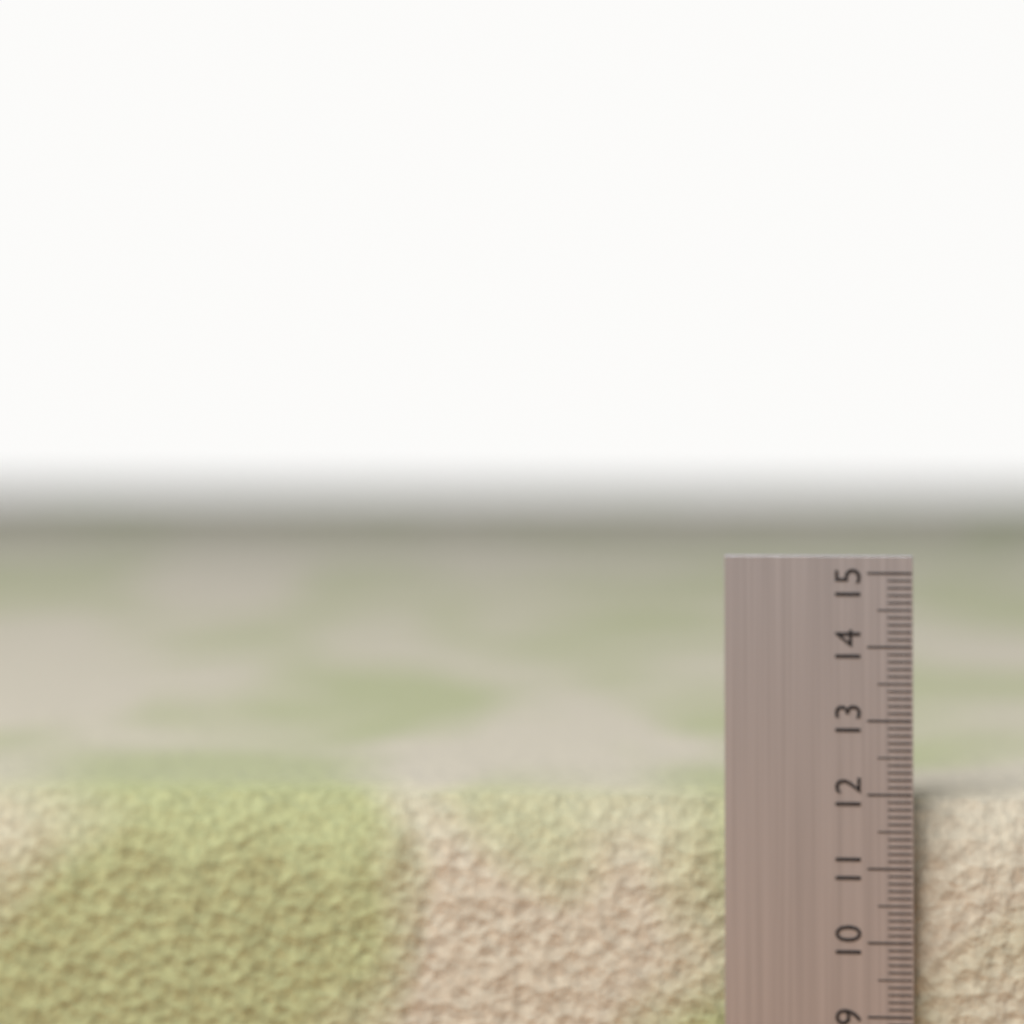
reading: 11.9 (no unit)
